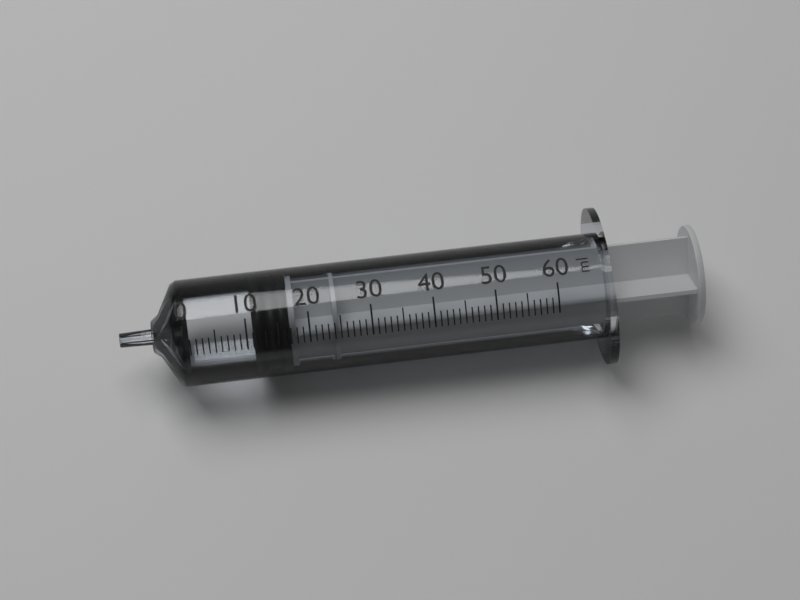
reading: 11 ml
